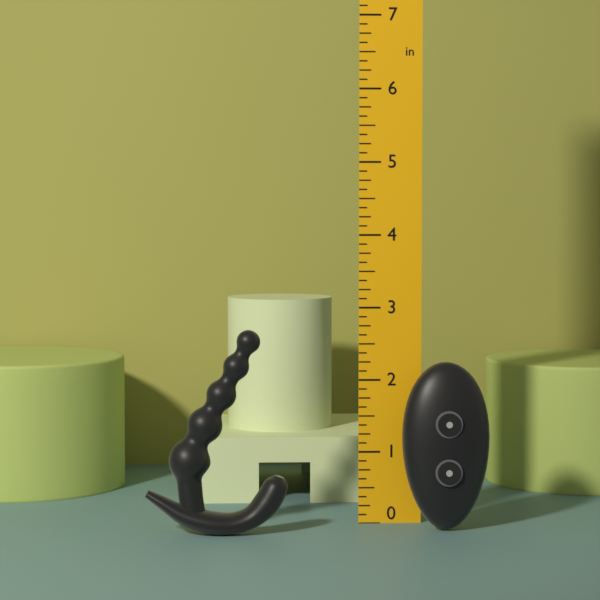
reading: 2.750 in
